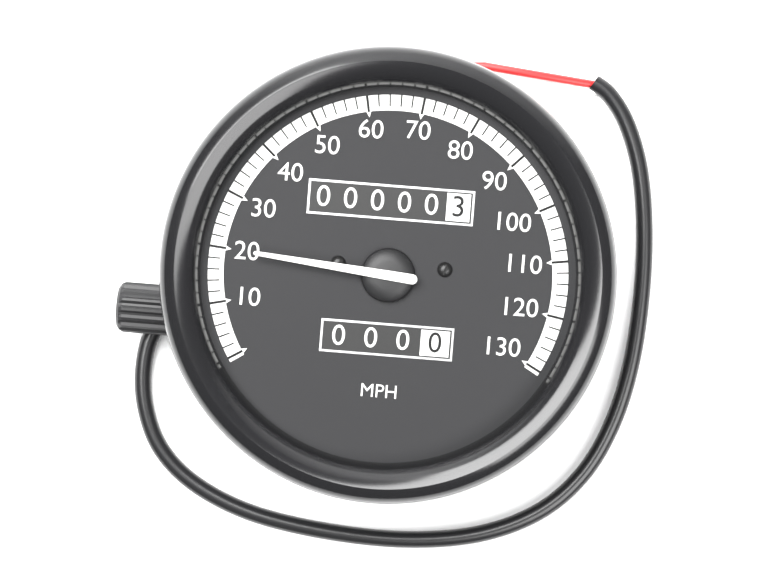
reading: 20 MPH
